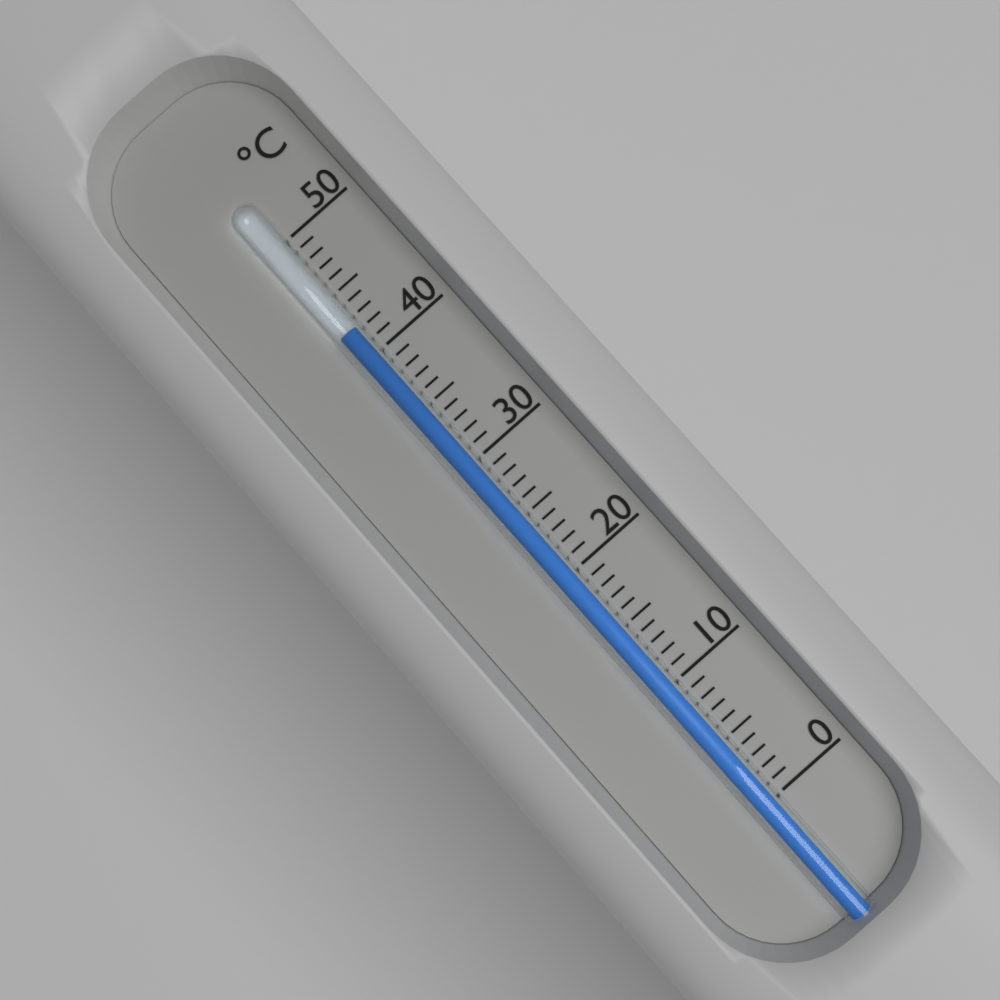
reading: 42 °C
